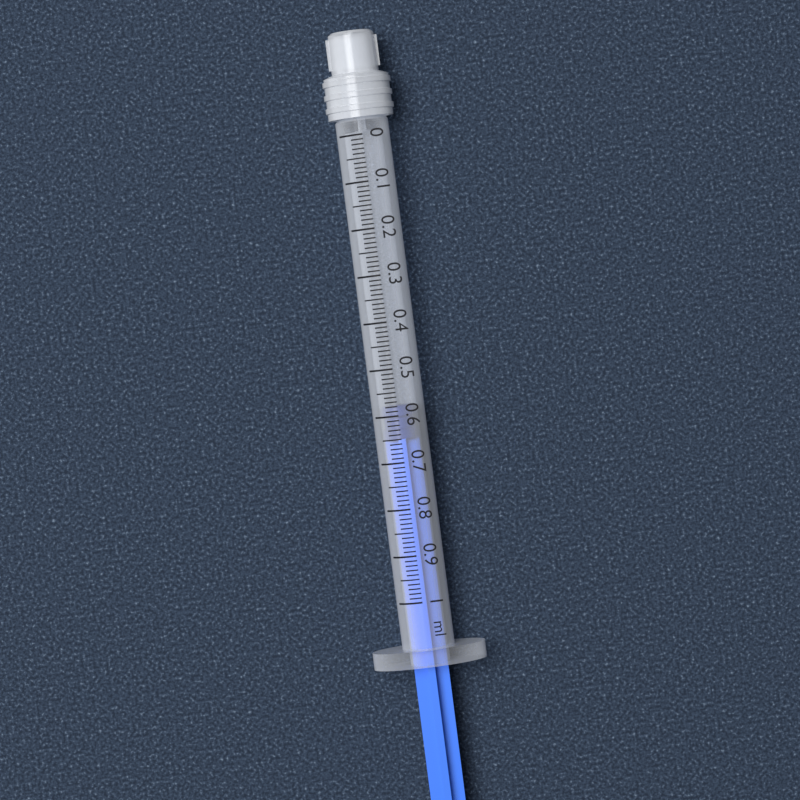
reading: 0.58 ml
